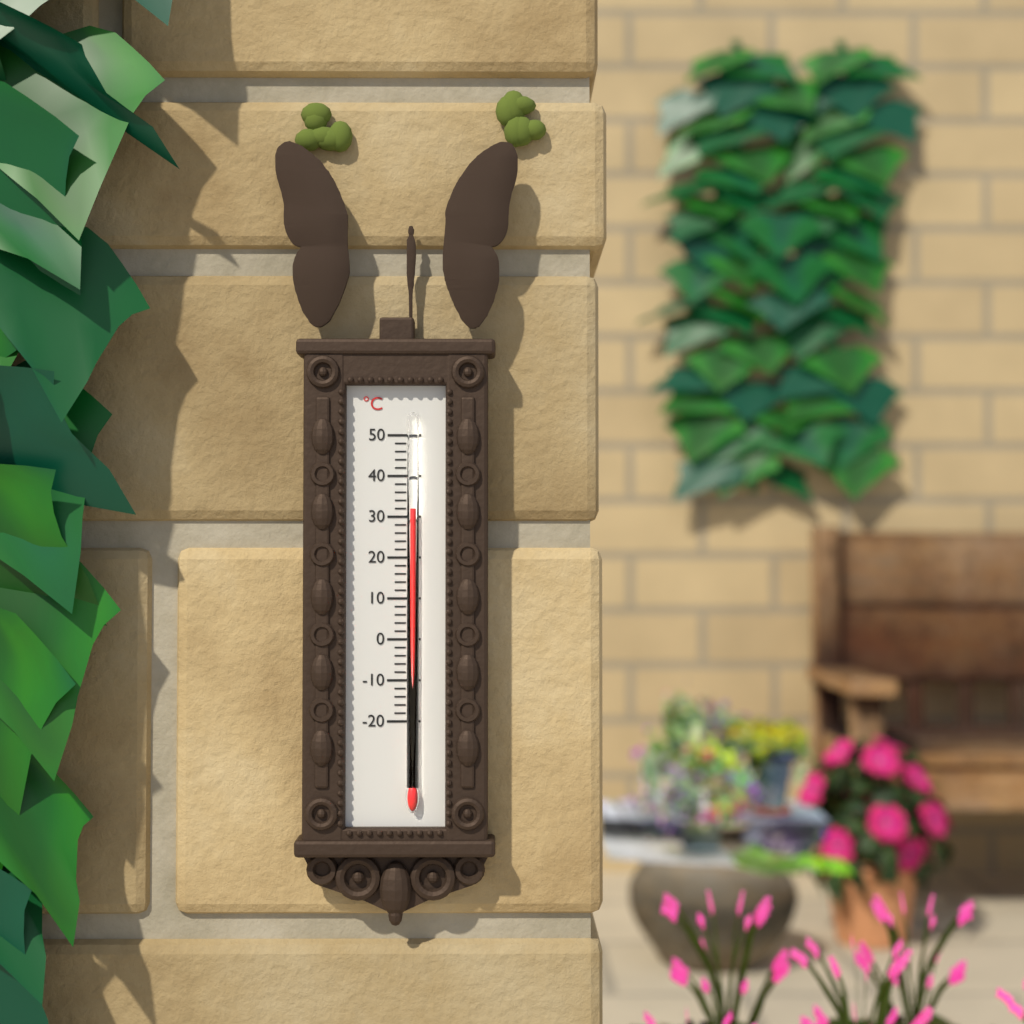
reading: 32 °C
